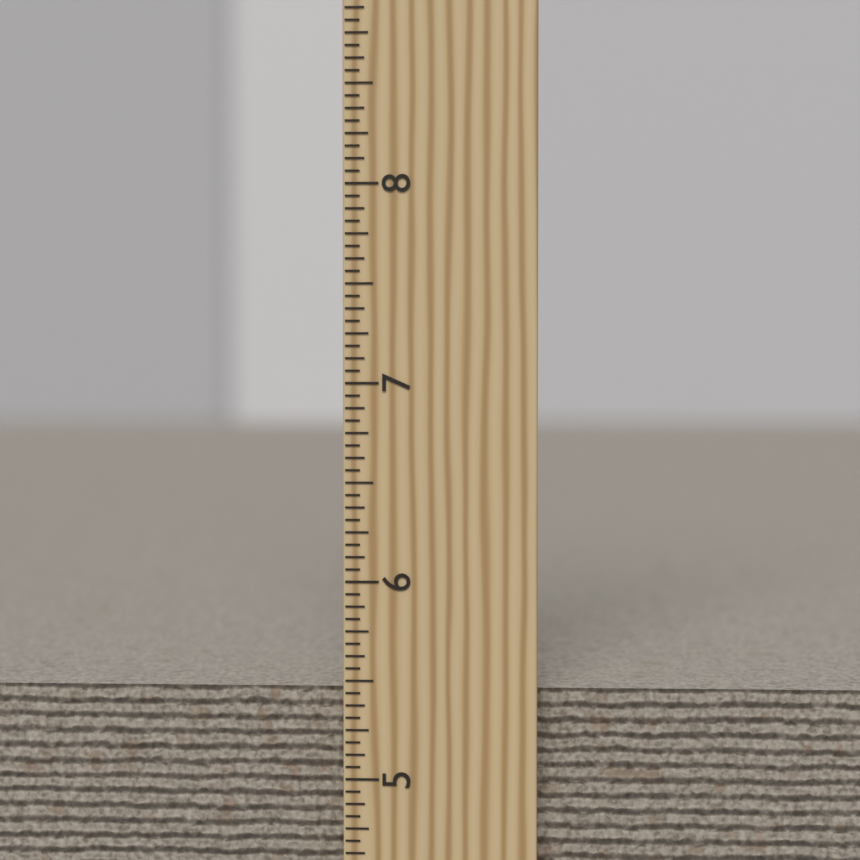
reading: 5.4375 inch
